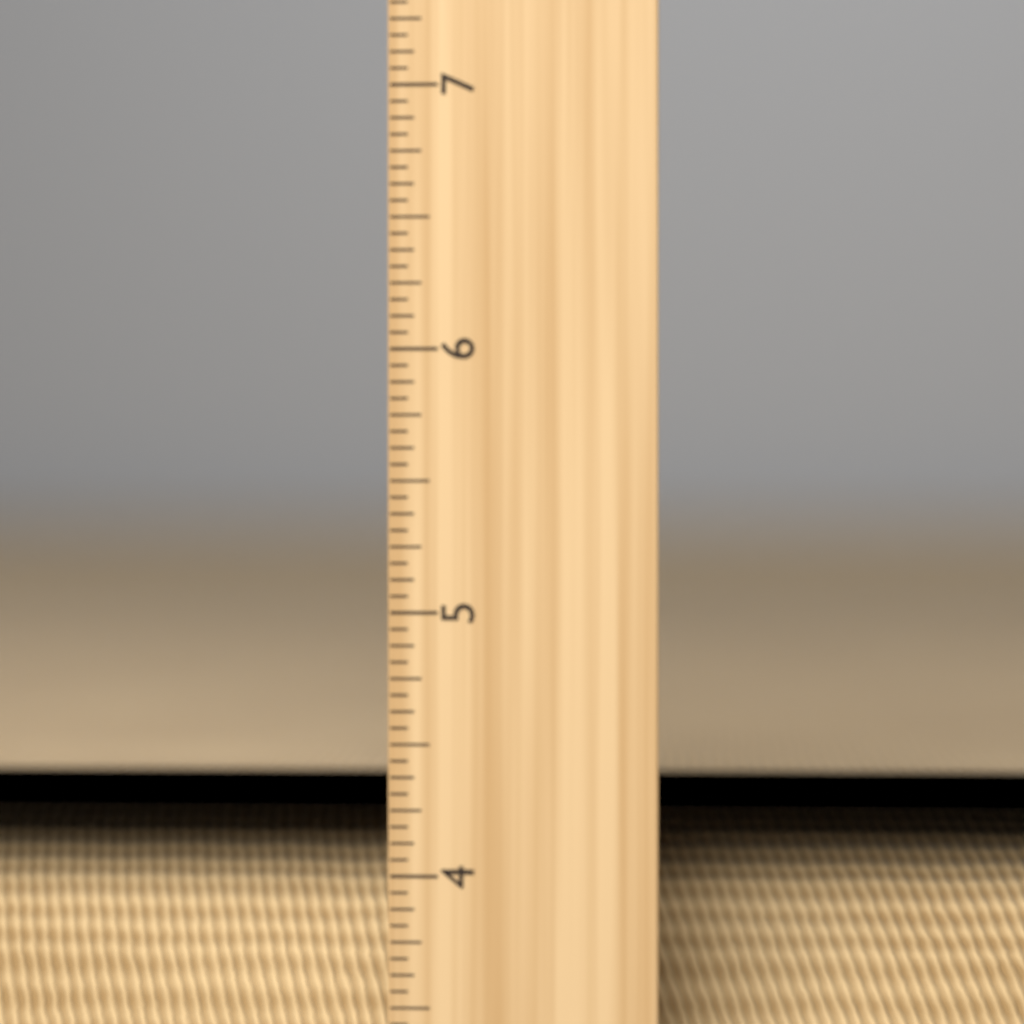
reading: 4.1875 in
